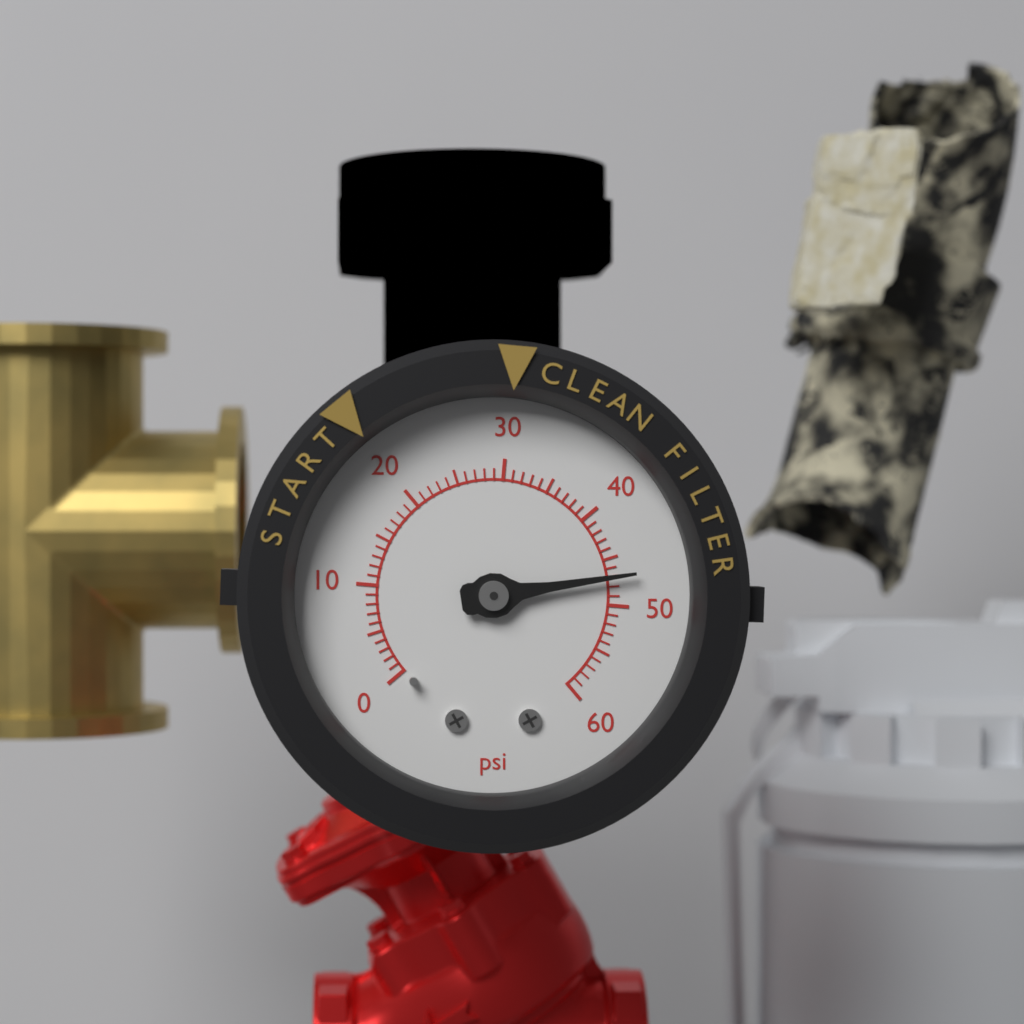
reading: 47 psi
